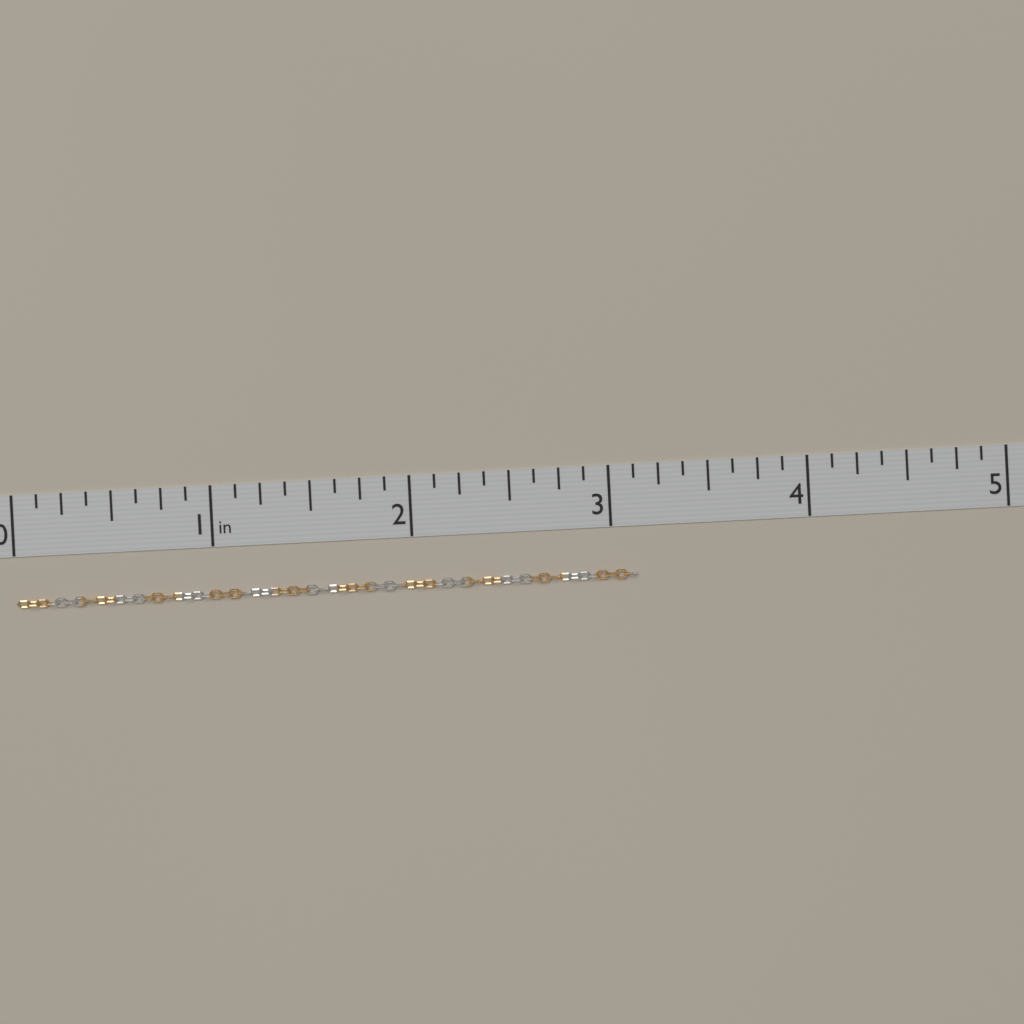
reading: 3.125 in
